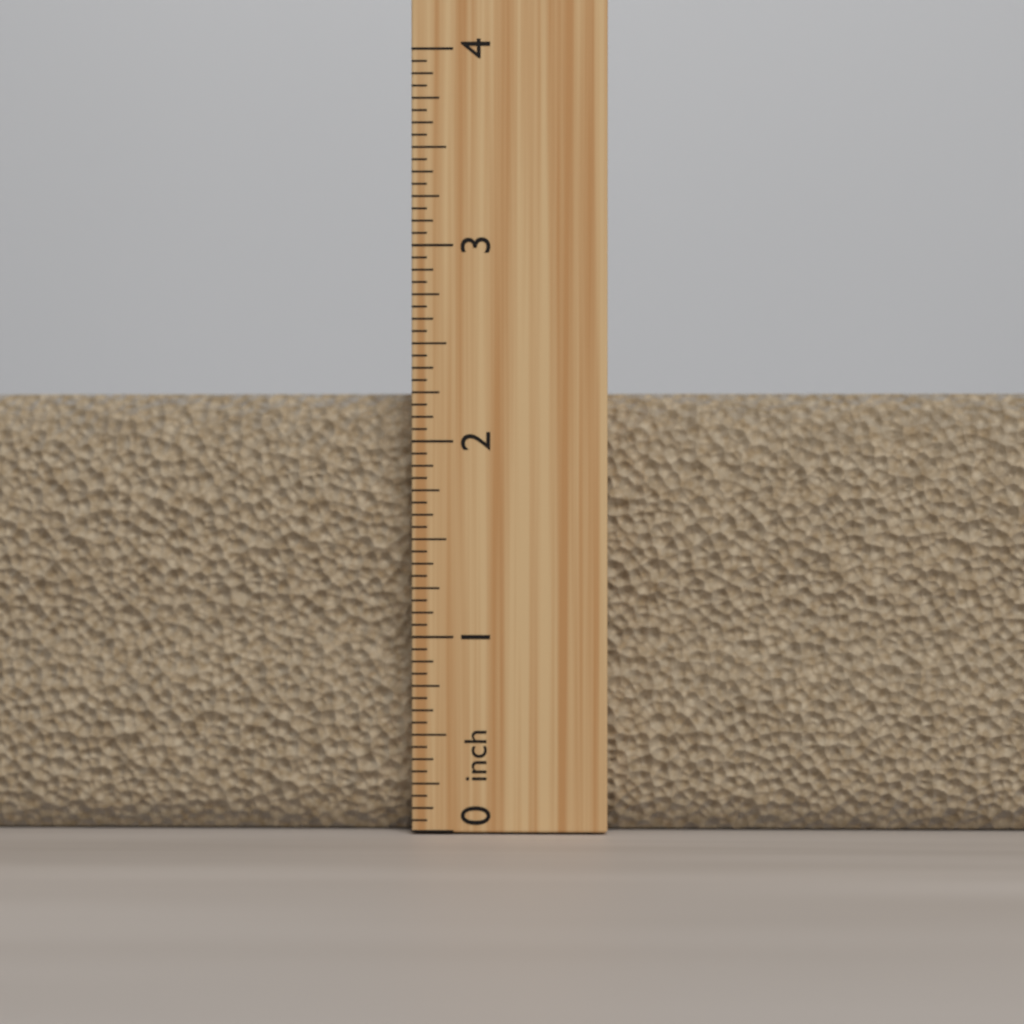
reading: 2.2500 inch
